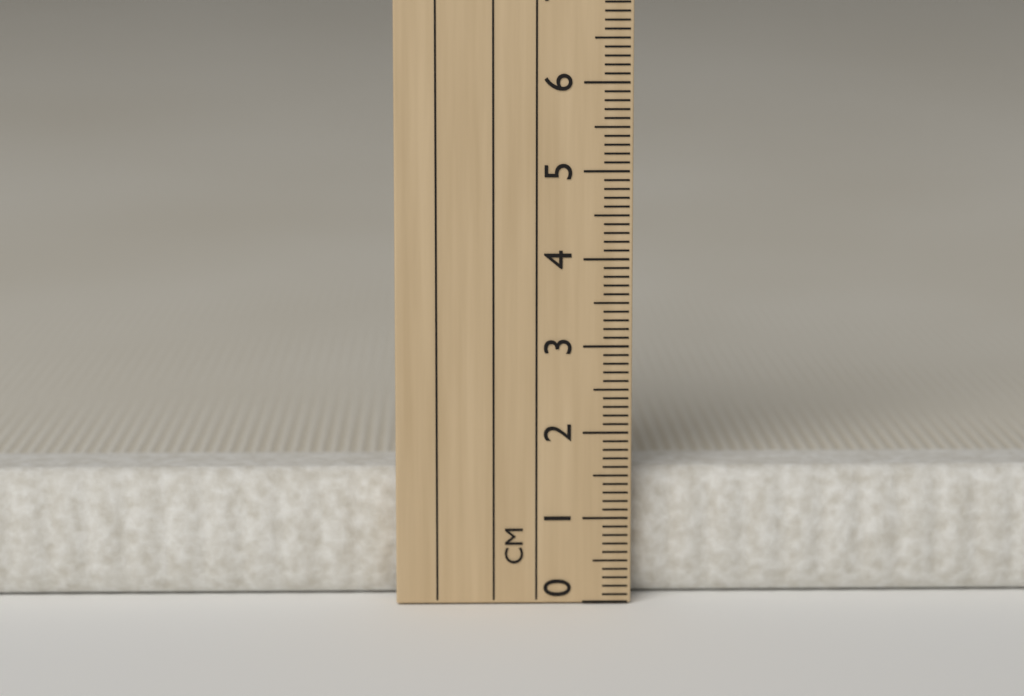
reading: 1.5 cm
